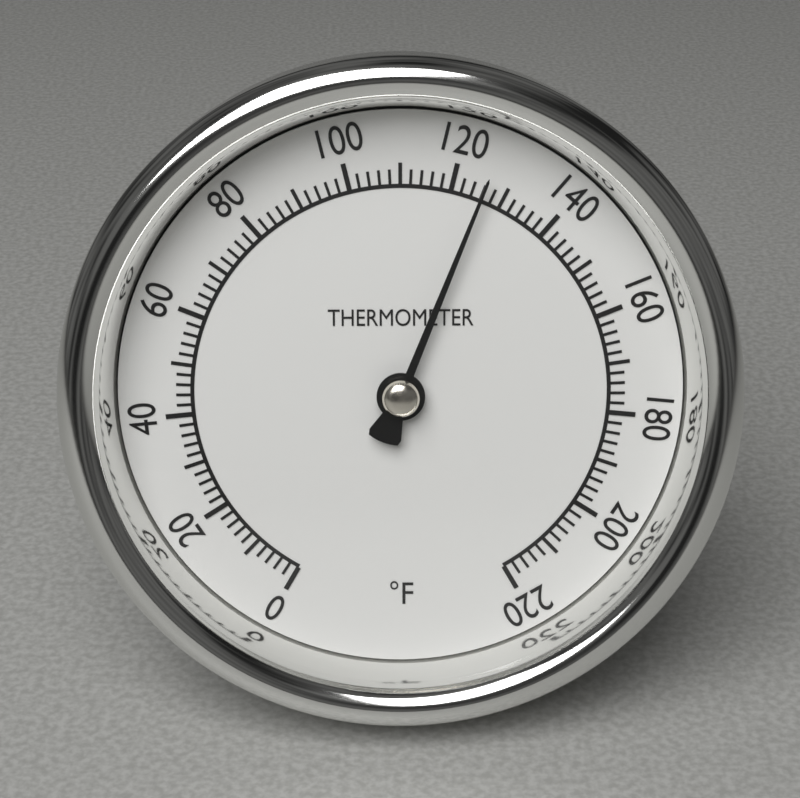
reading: 126 °F
